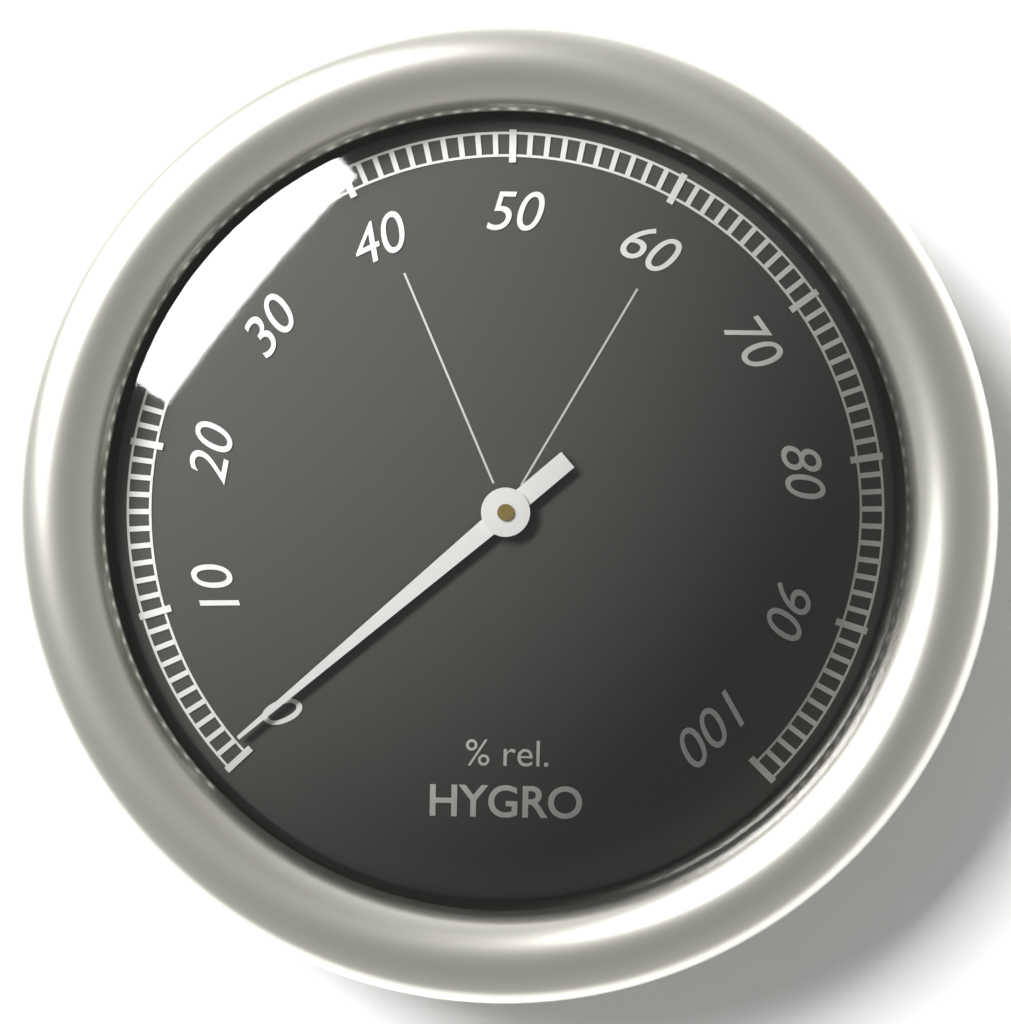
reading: 1 %
